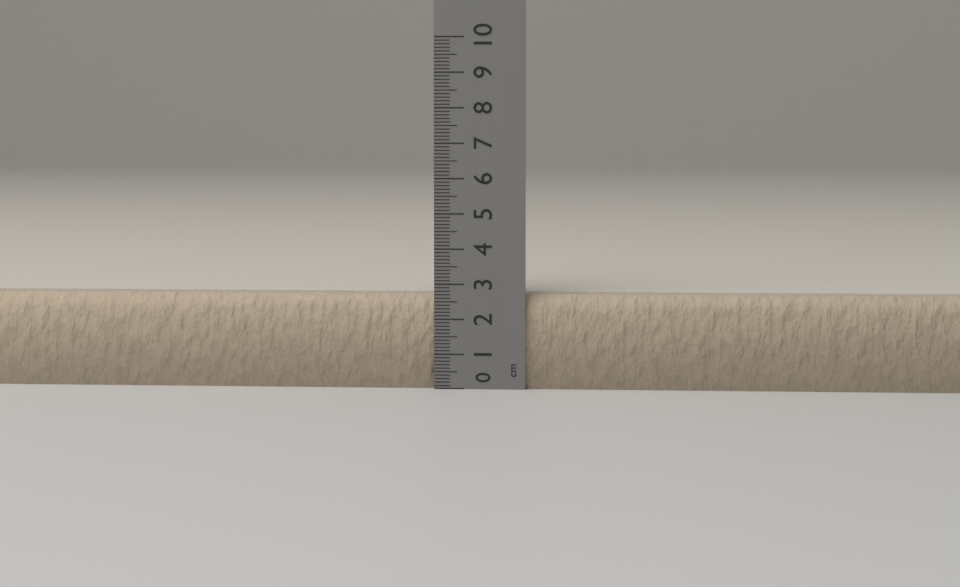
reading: 2.7 cm
